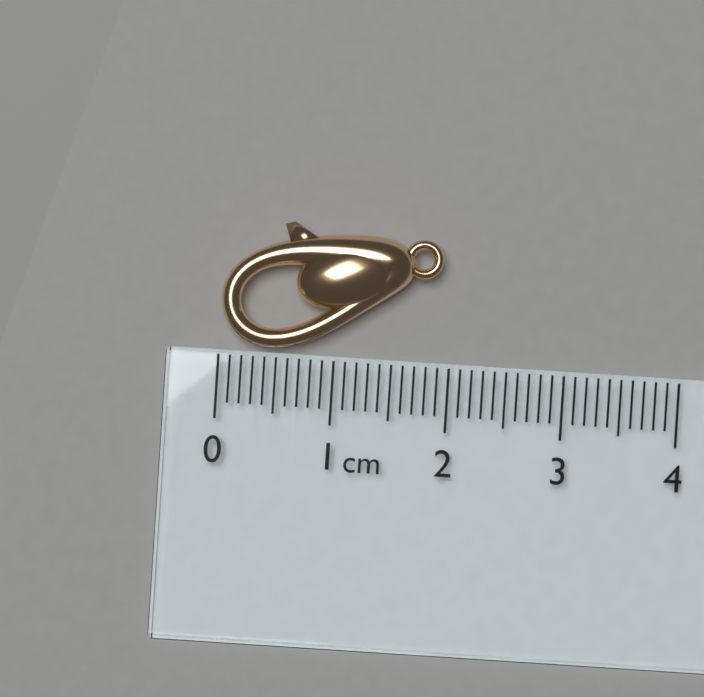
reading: 1.9 cm
